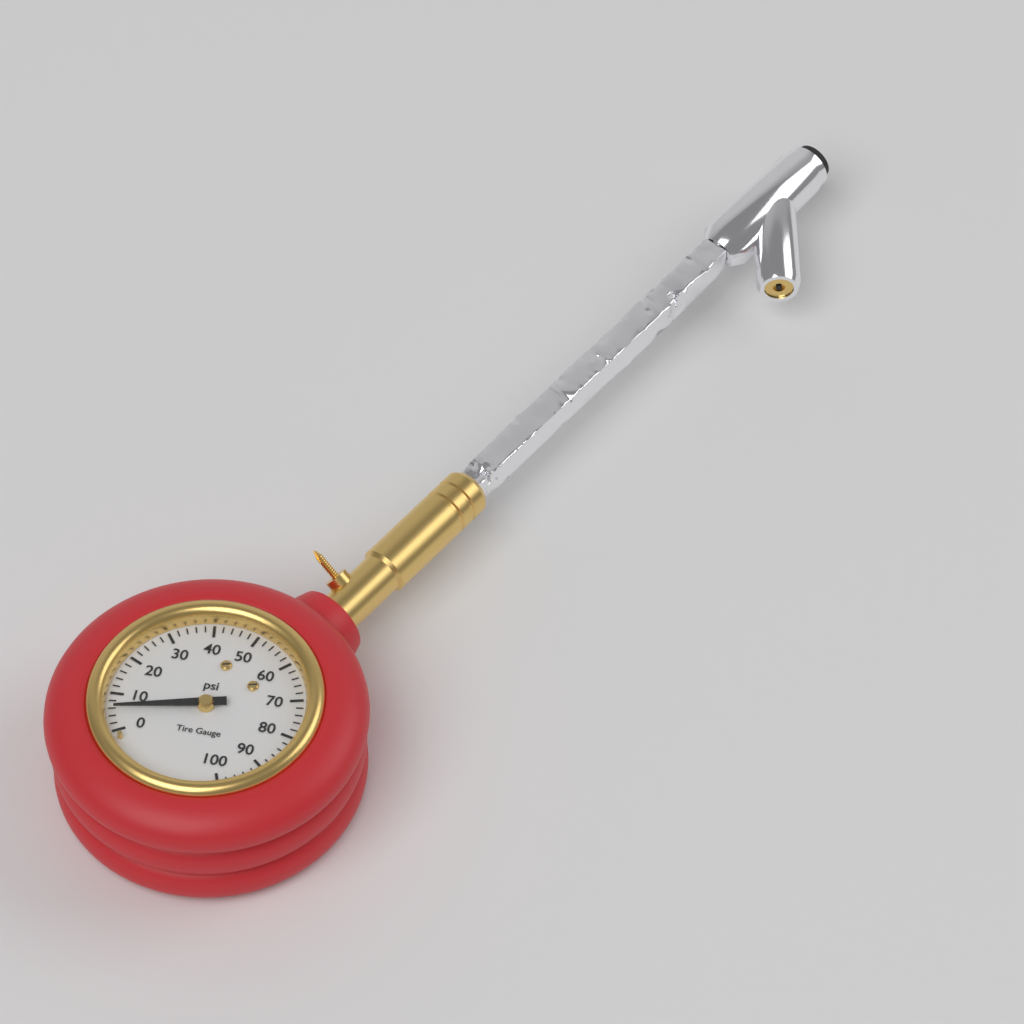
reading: 6 psi
